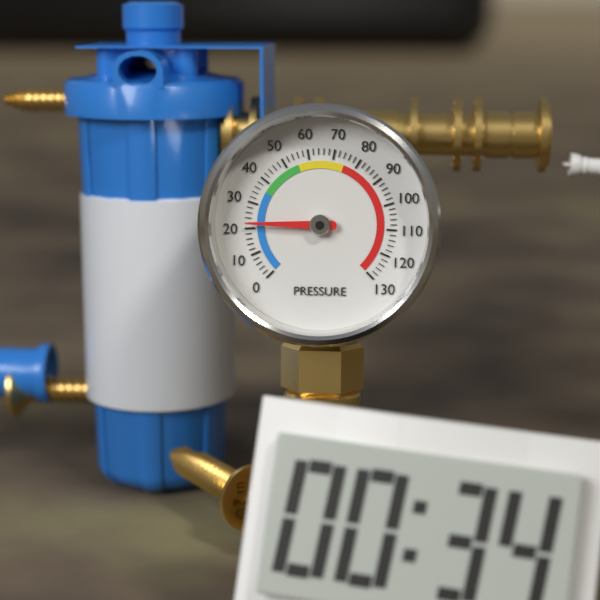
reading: 22 (no unit)
